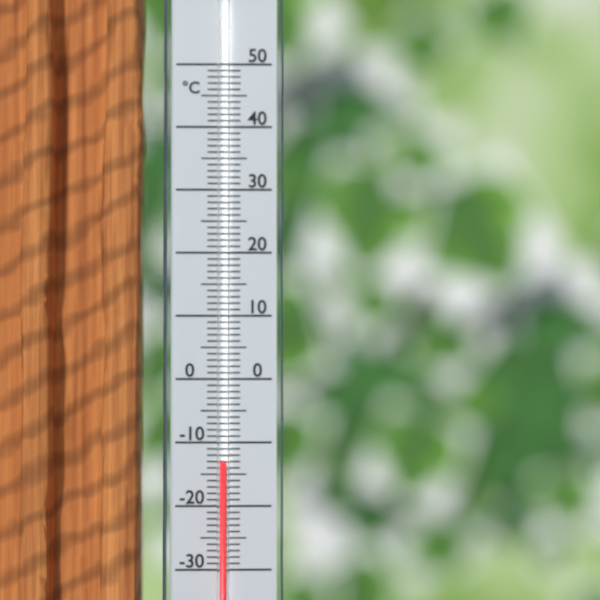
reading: -13 °C
